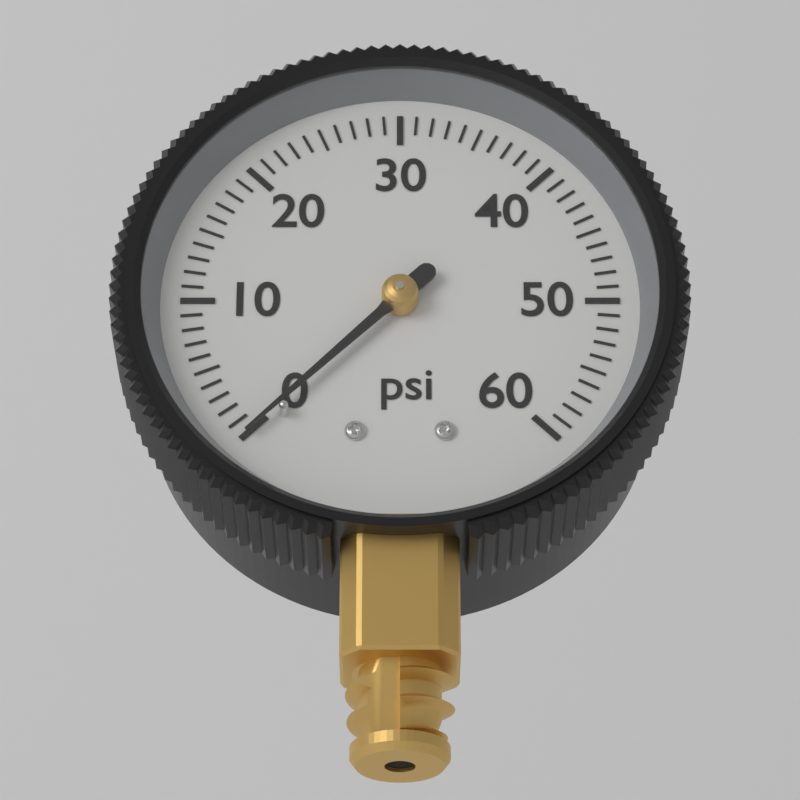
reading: 0 psi
